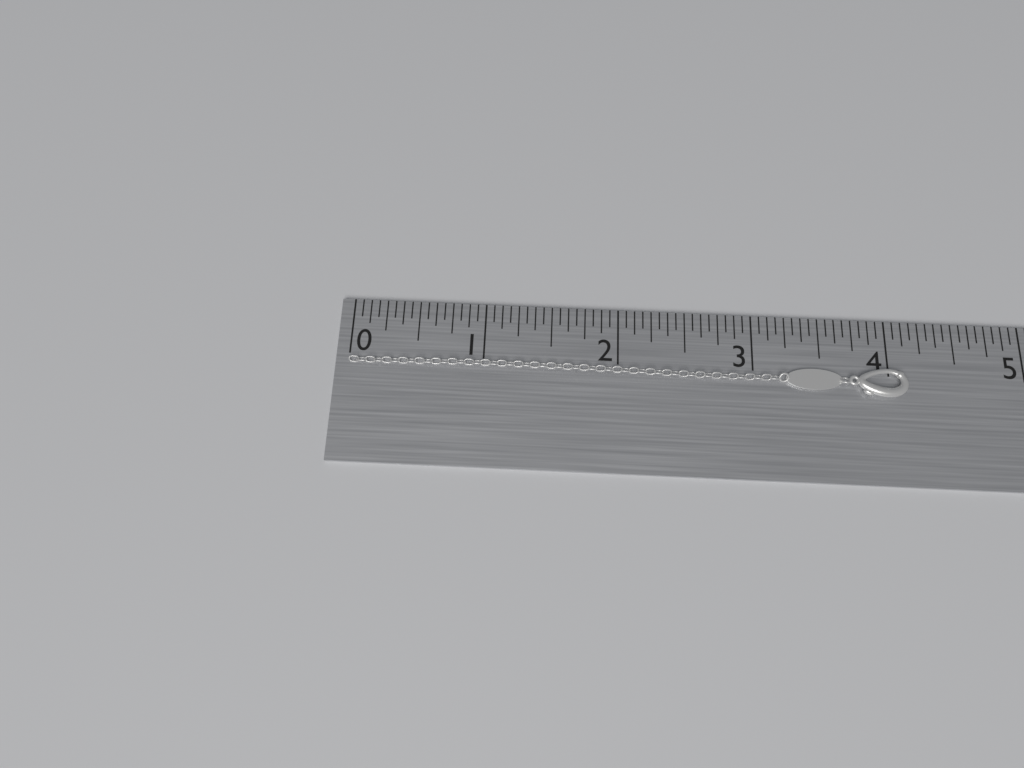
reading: 4.1250 in
